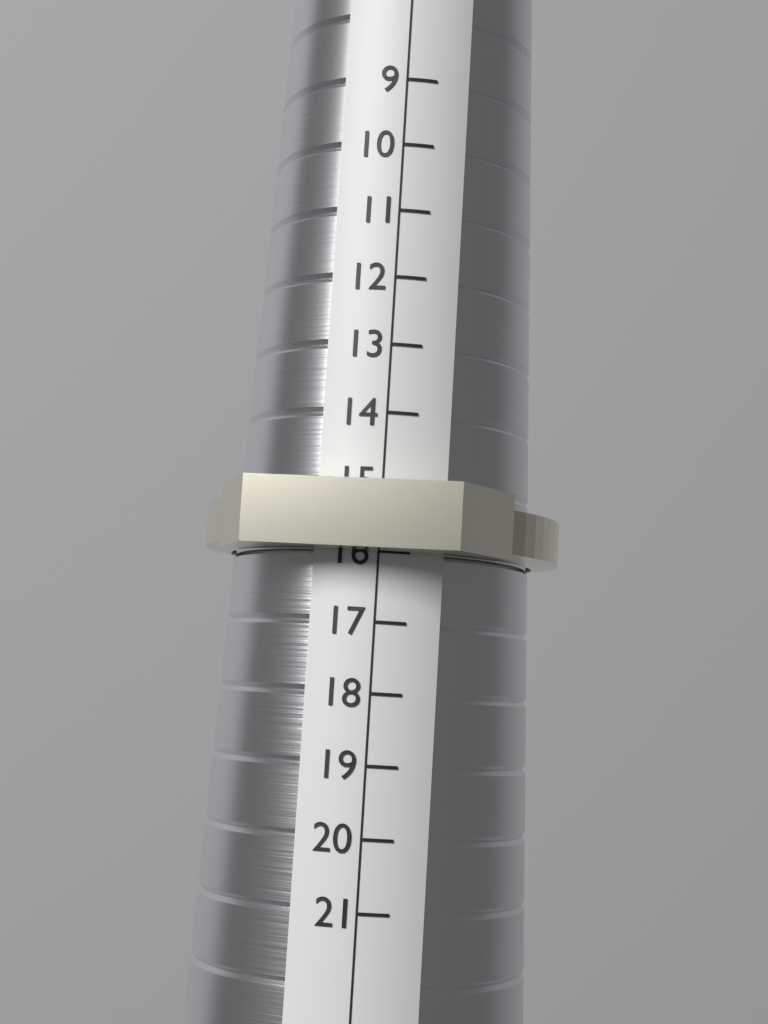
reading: 16 (no unit)
